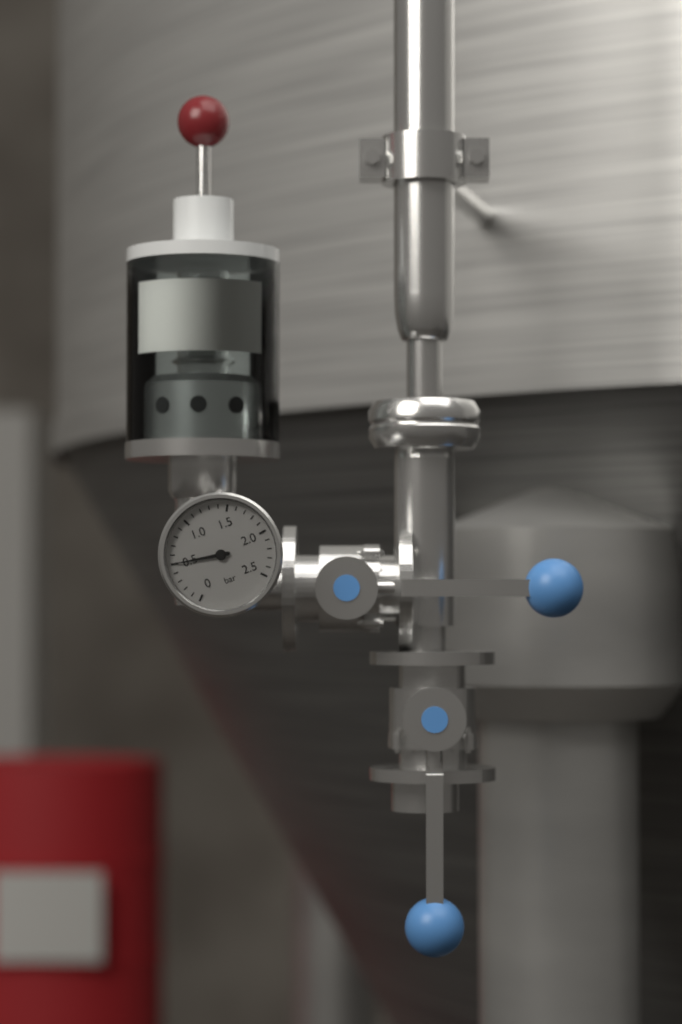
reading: 0.5 bar
